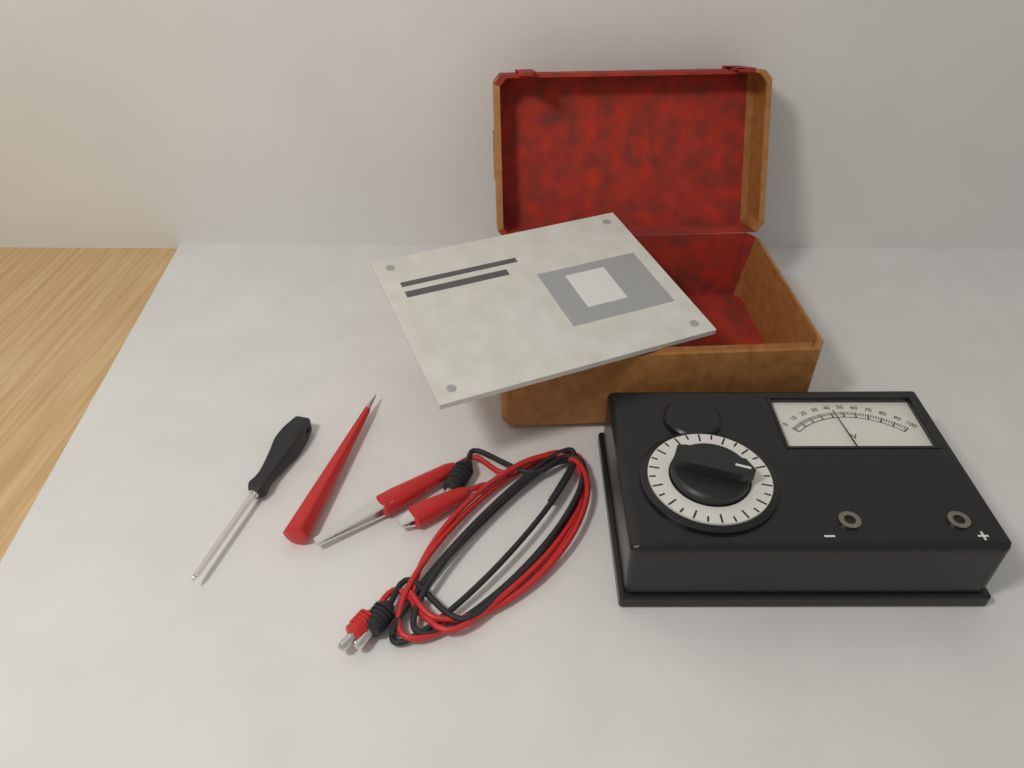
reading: 42 V
